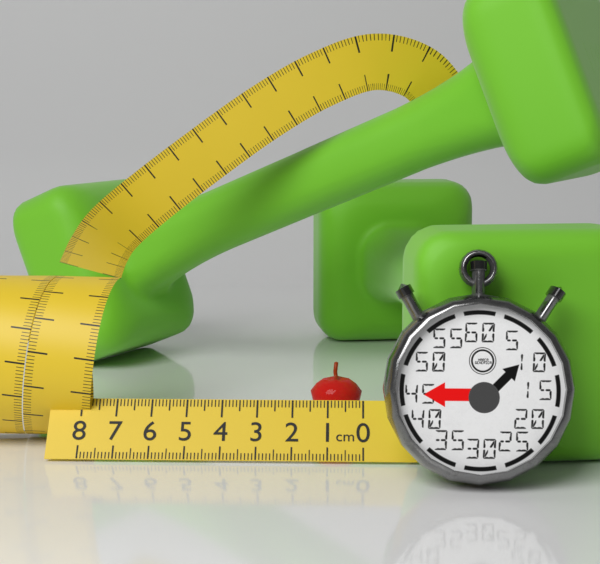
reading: 1.6 cm
